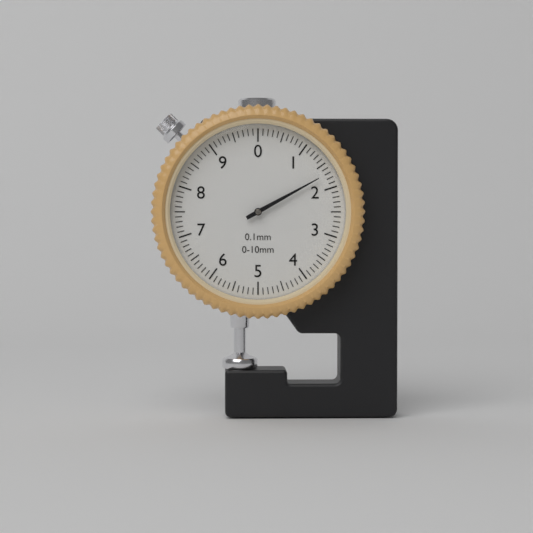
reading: 1.7 mm
